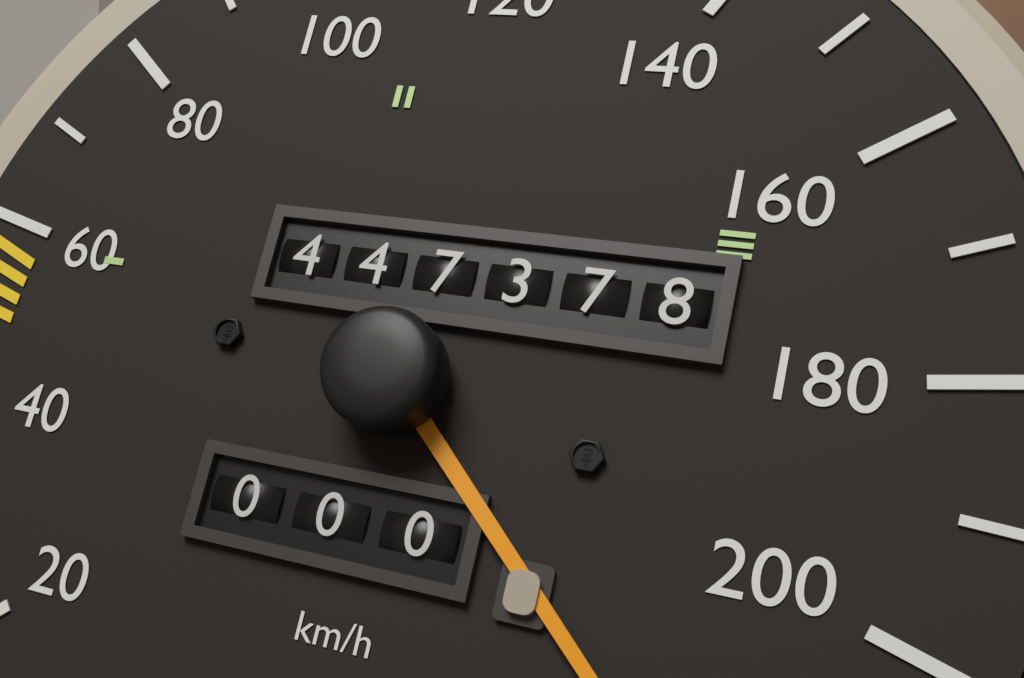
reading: 220 km/h
